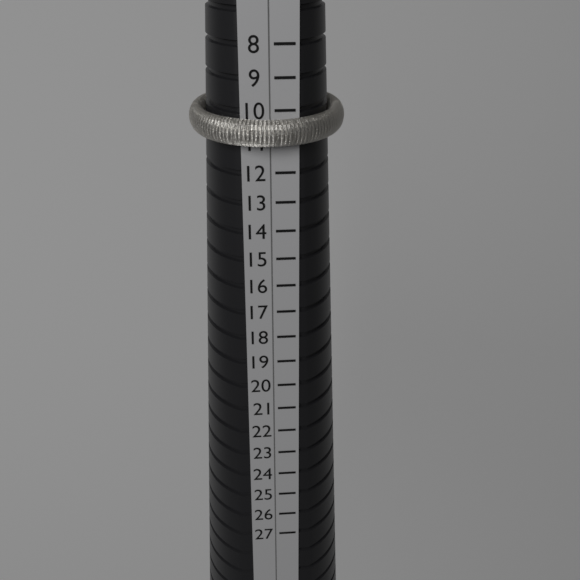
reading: 11 (no unit)
